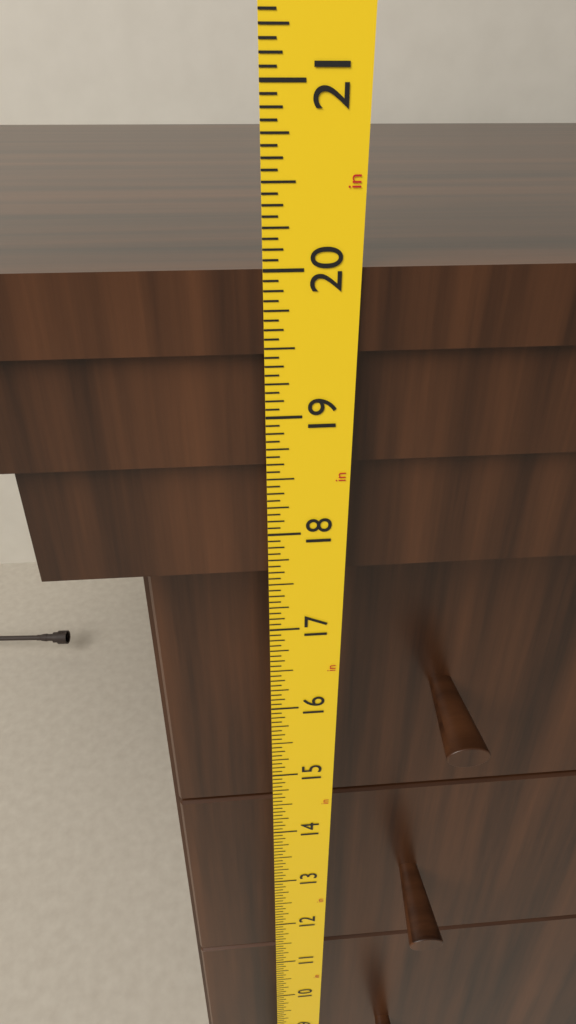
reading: 20.0000 in
